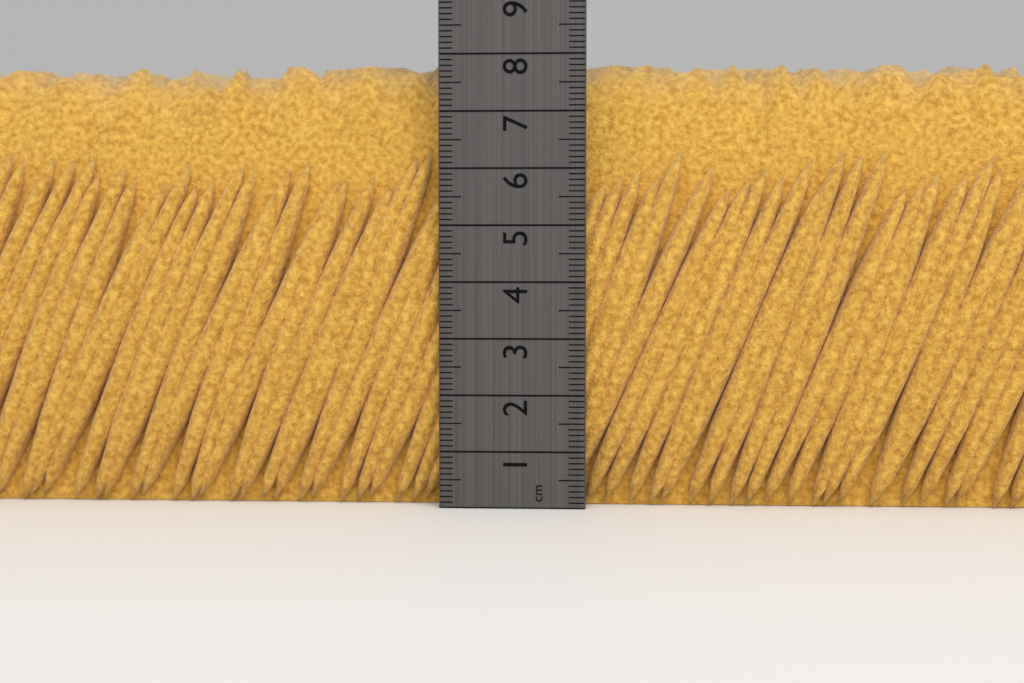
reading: 7.9 cm
